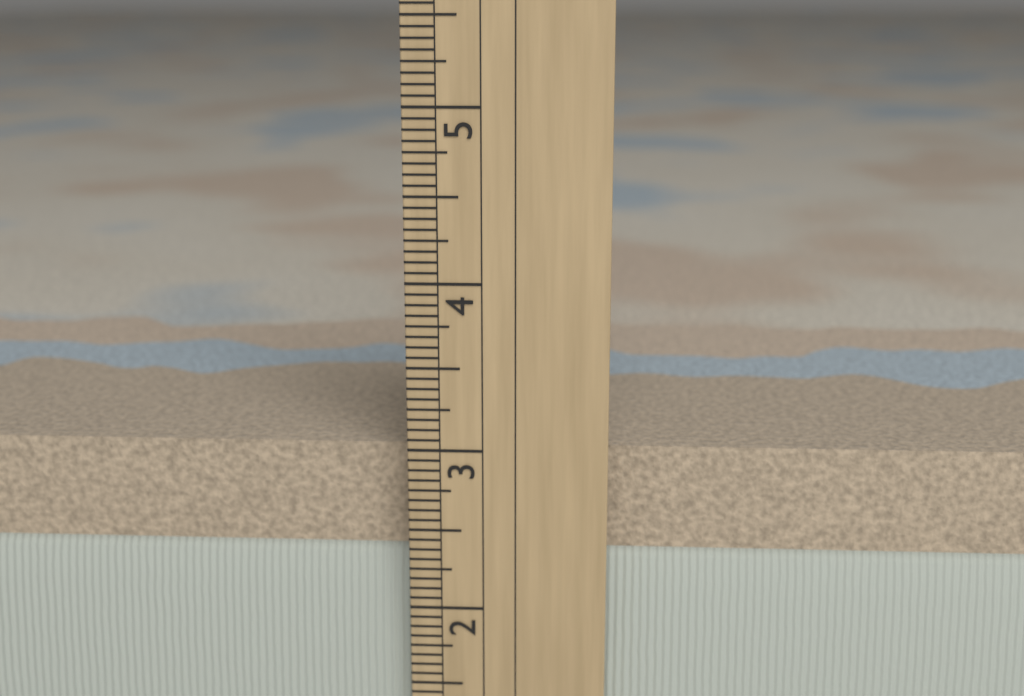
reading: 3.0000 in
